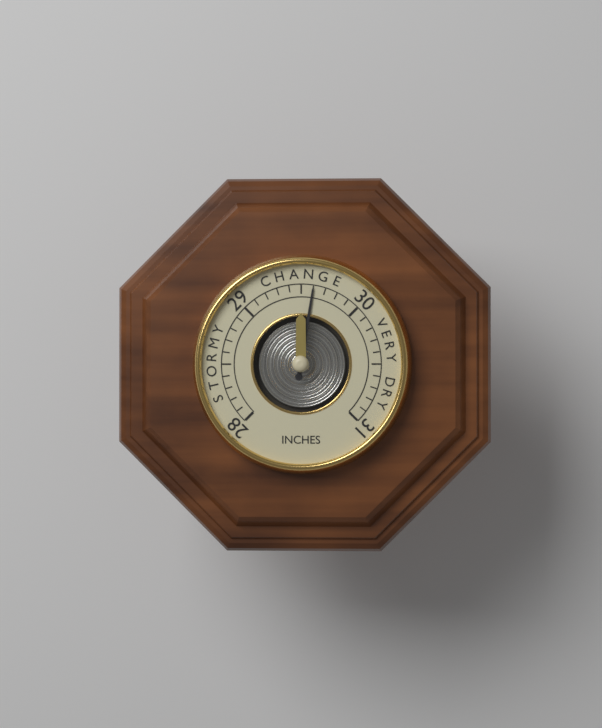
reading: 29.6 inches
